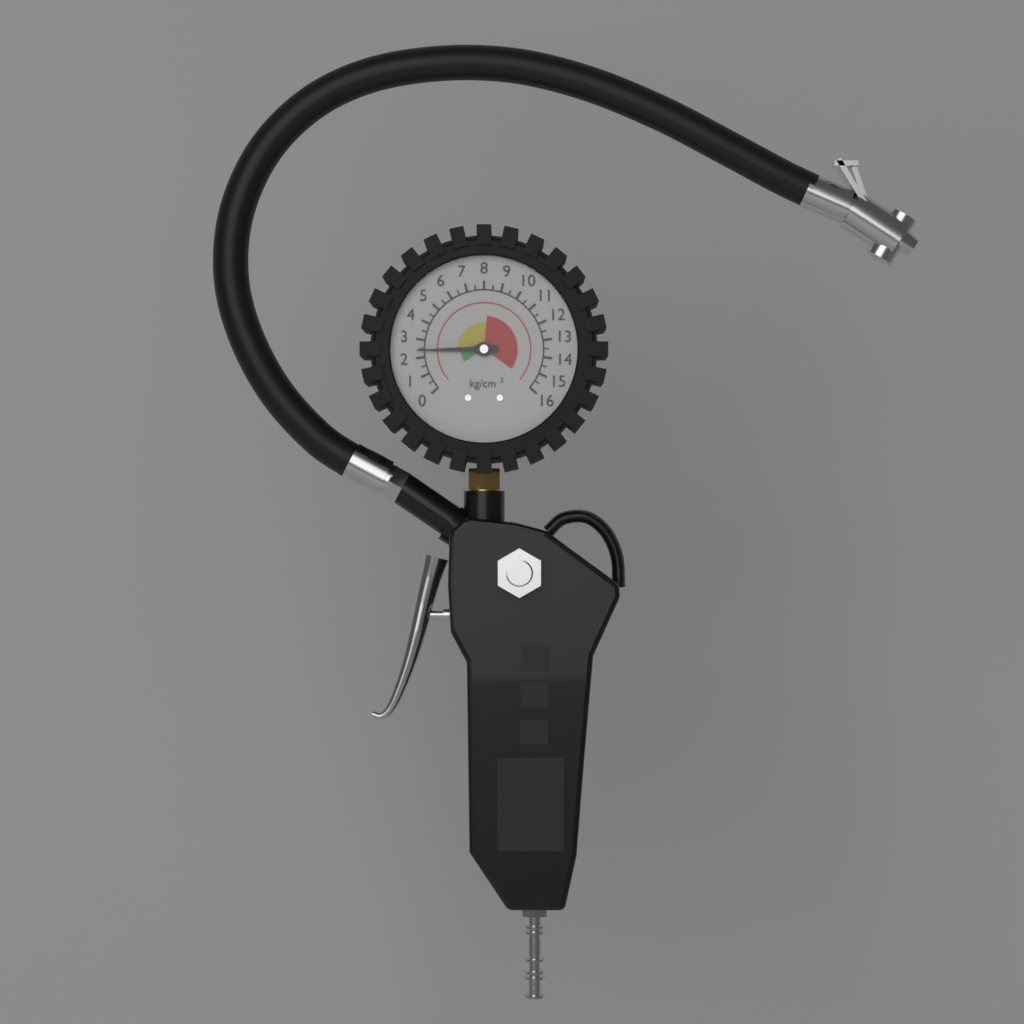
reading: 2.4 kg/cm²
